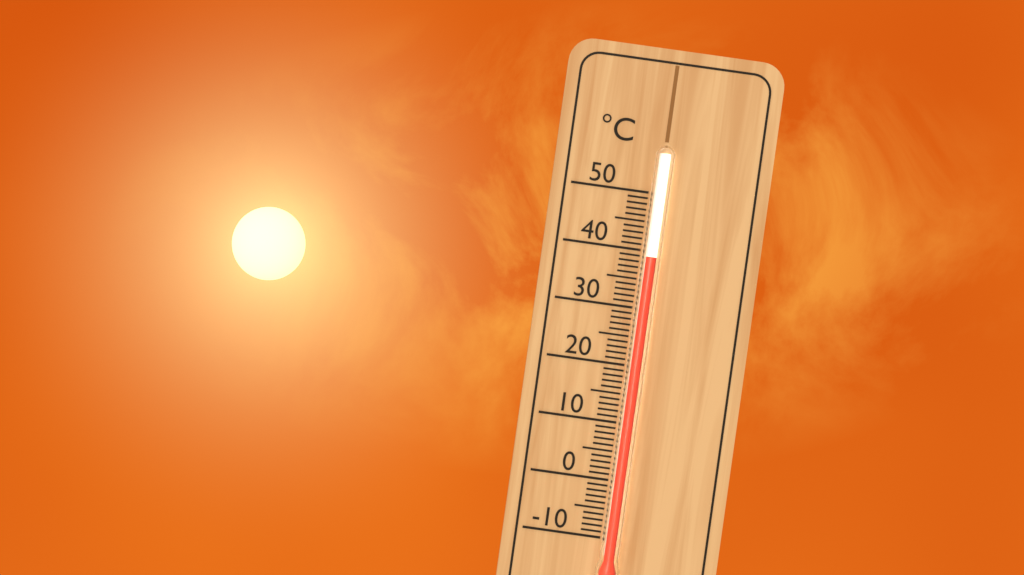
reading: 39 °C
